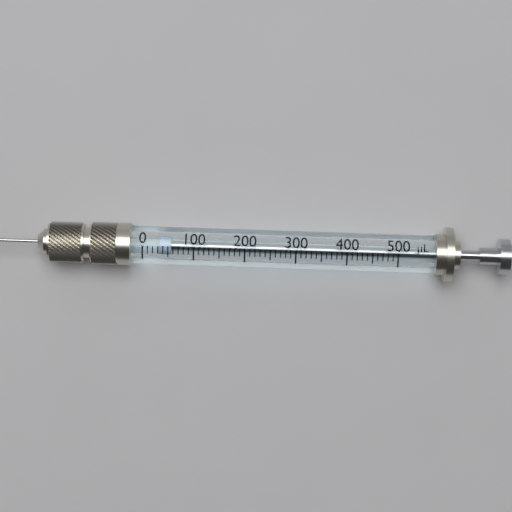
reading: 30 µL
